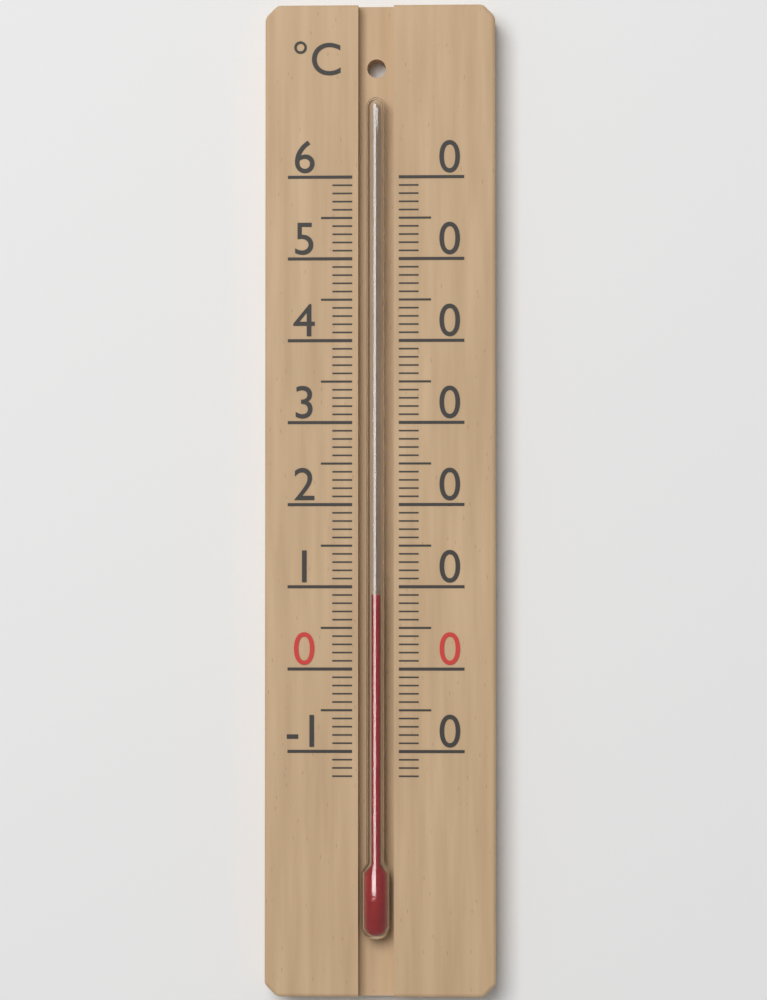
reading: 9 °C
